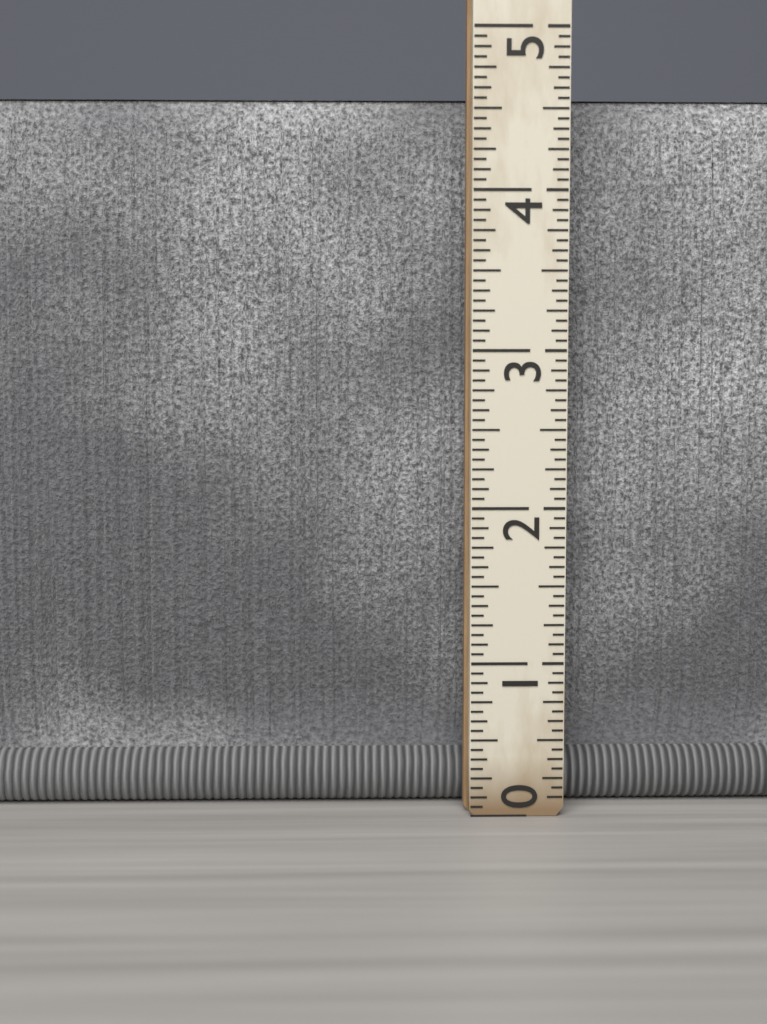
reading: 4.6250 (no unit)
